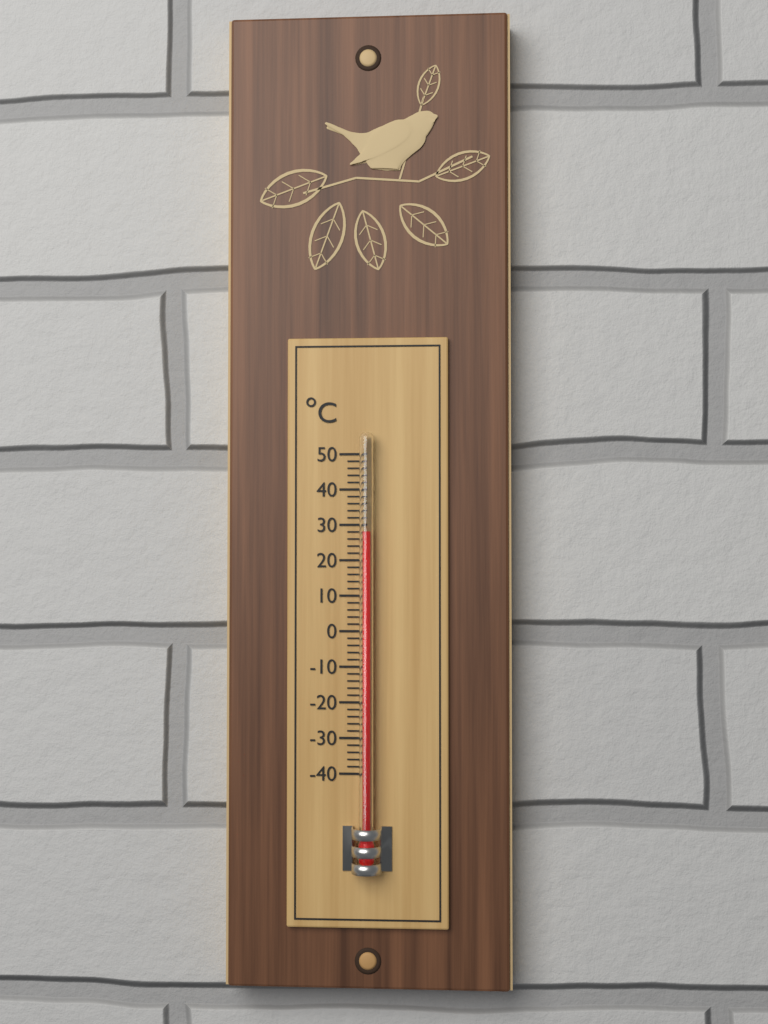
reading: 28 °C
